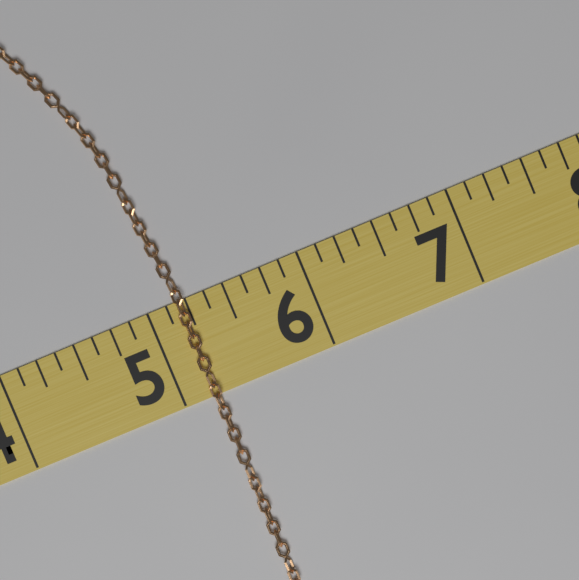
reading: 5.250 (no unit)
